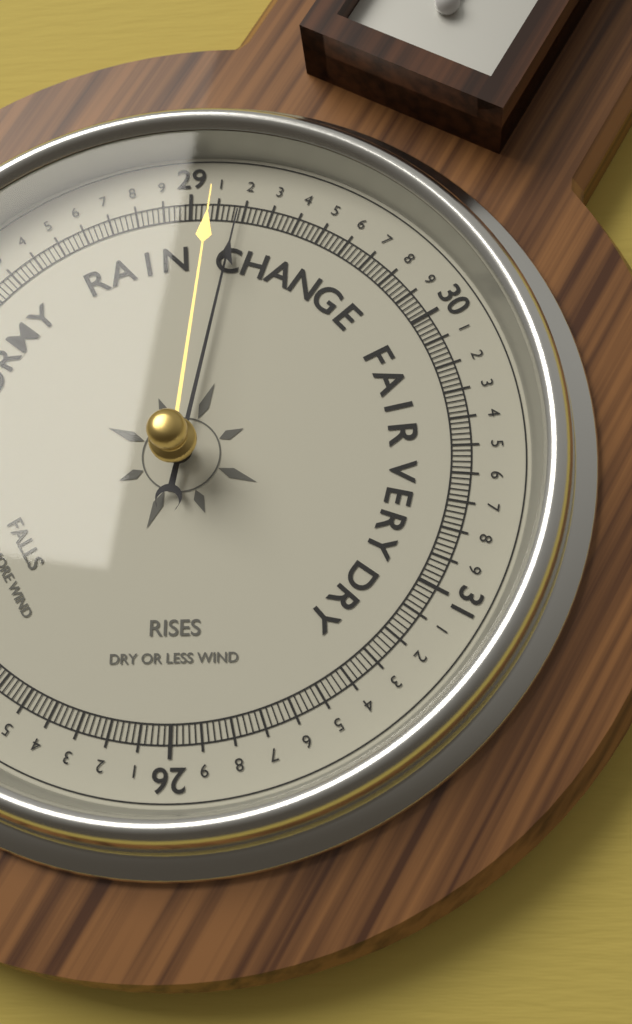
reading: 29.18 (no unit)
